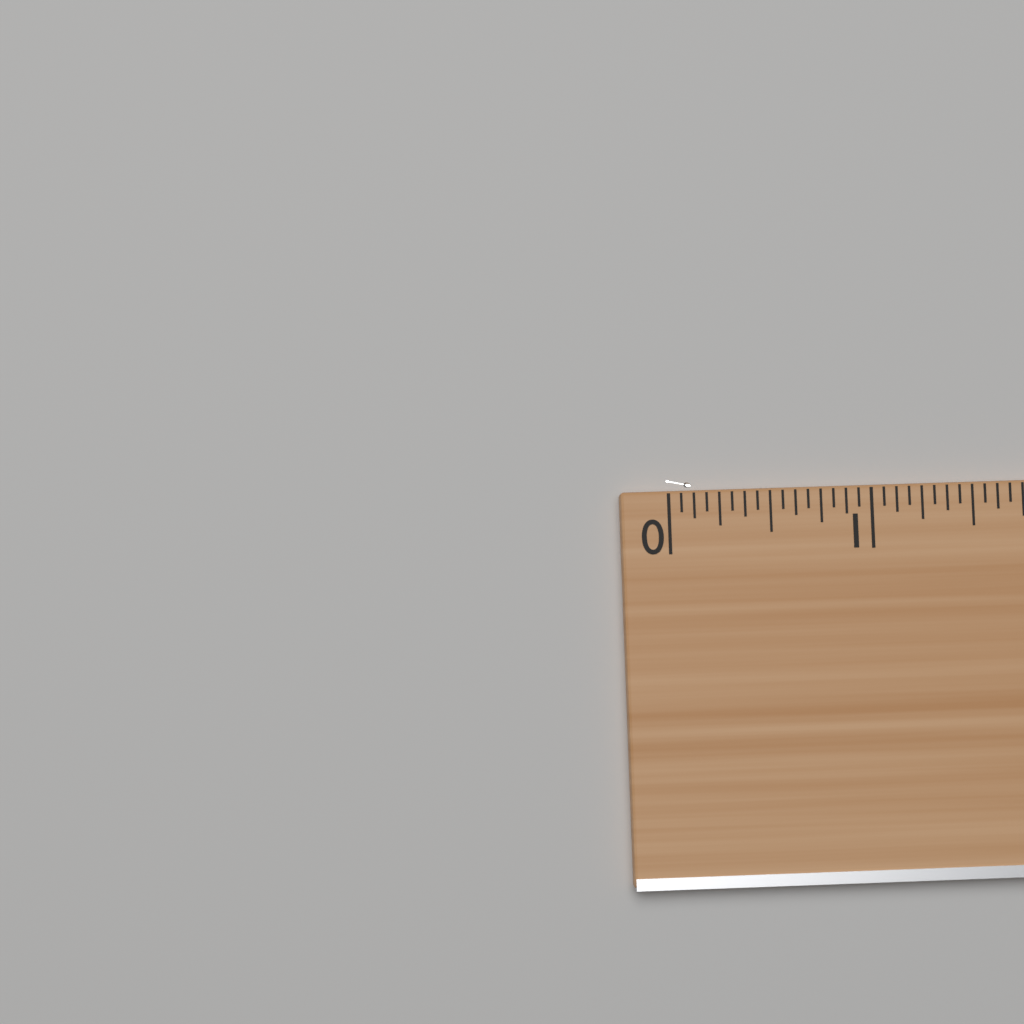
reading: 0.1250 (no unit)
